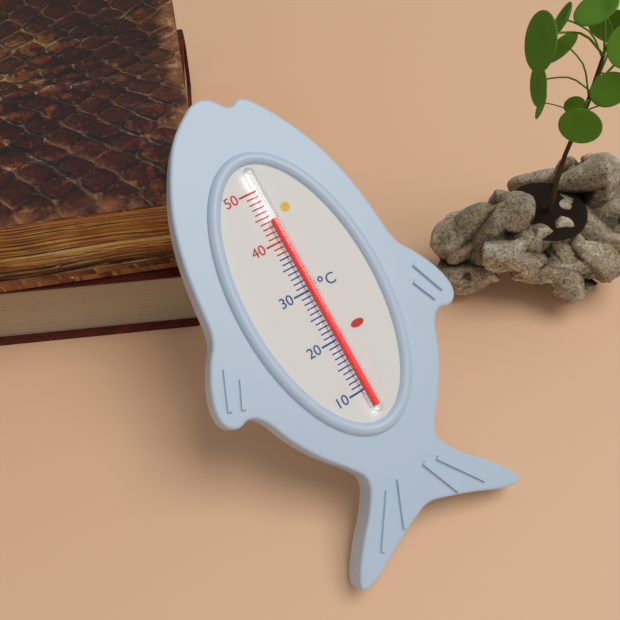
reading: 44 °C
